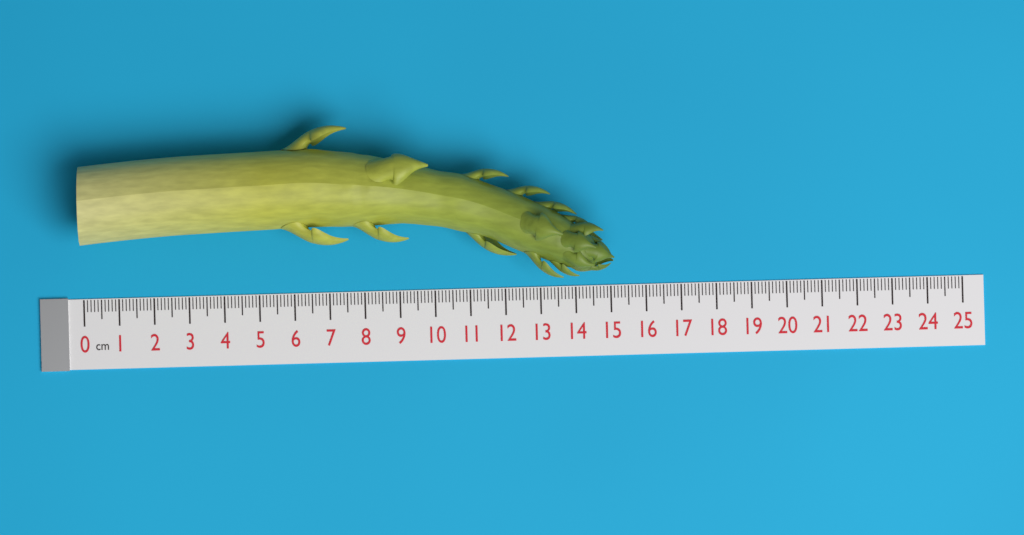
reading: 15.1 cm
